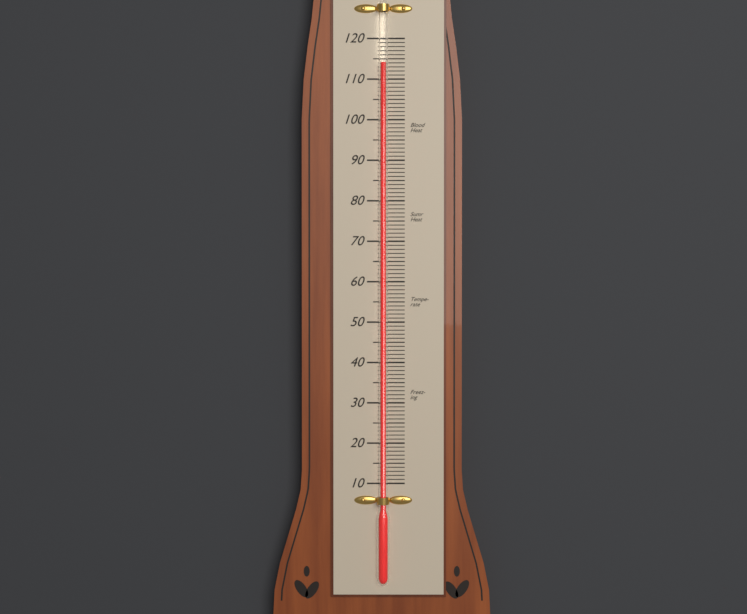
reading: 114 (no unit)
